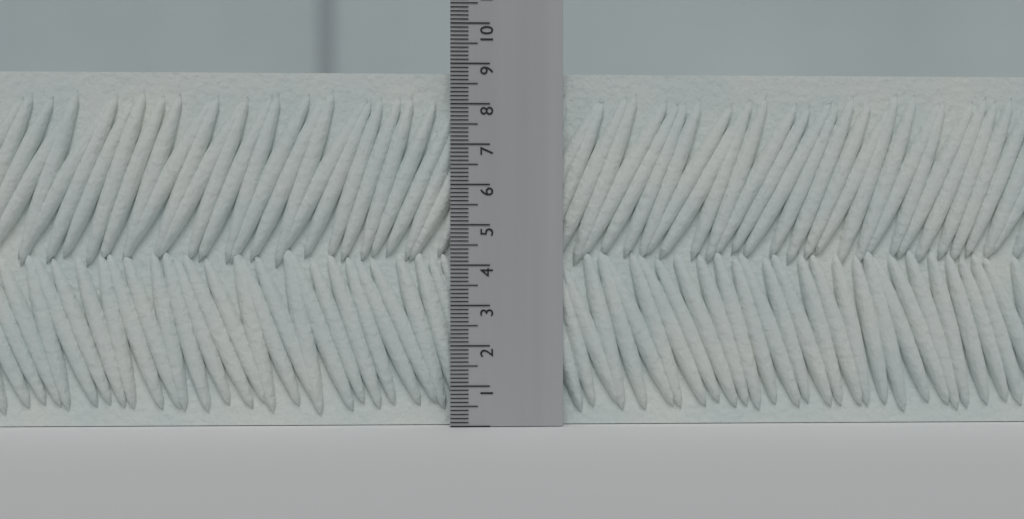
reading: 8.8 (no unit)
